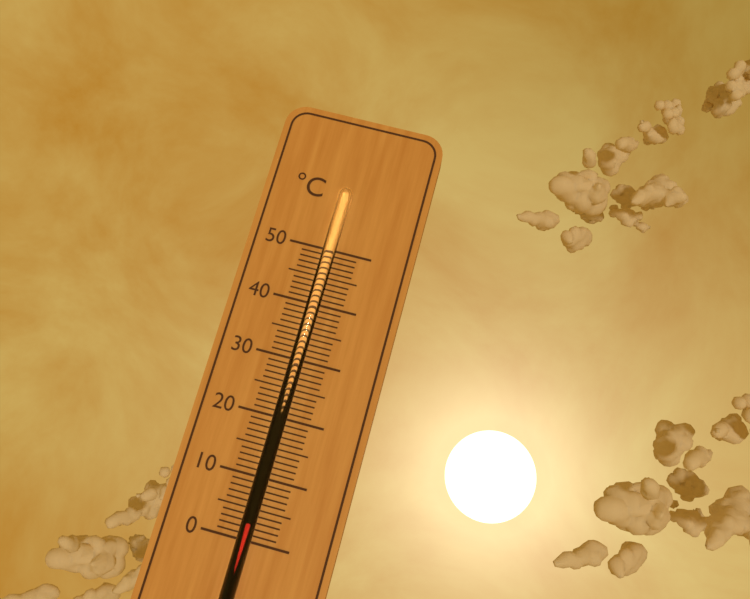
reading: 3 °C
